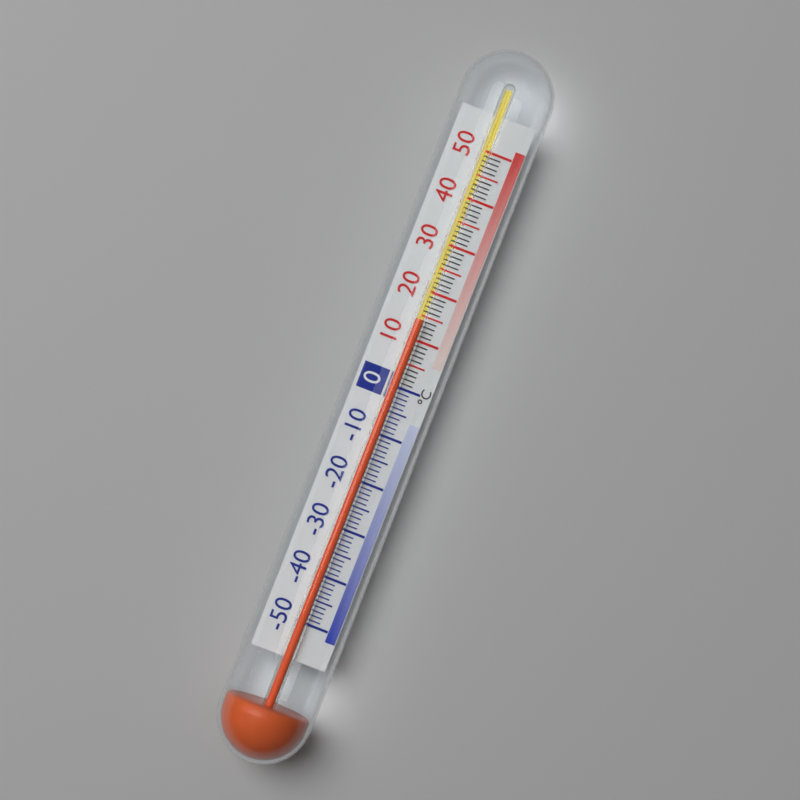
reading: 14 °C
